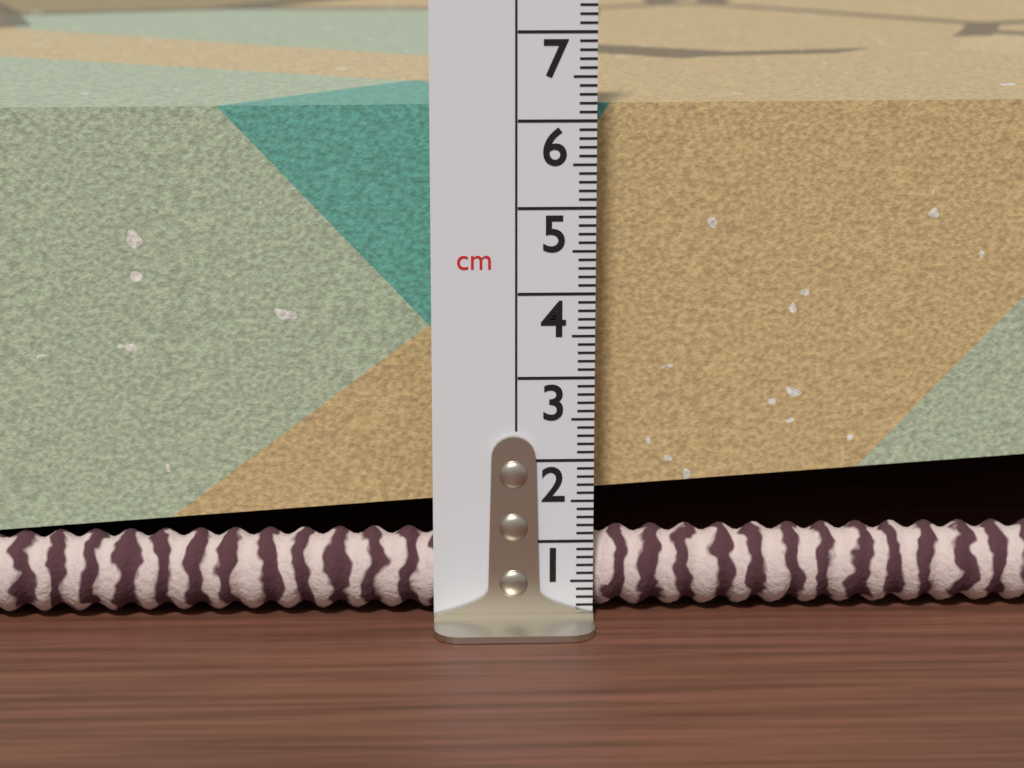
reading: 6.1 cm
